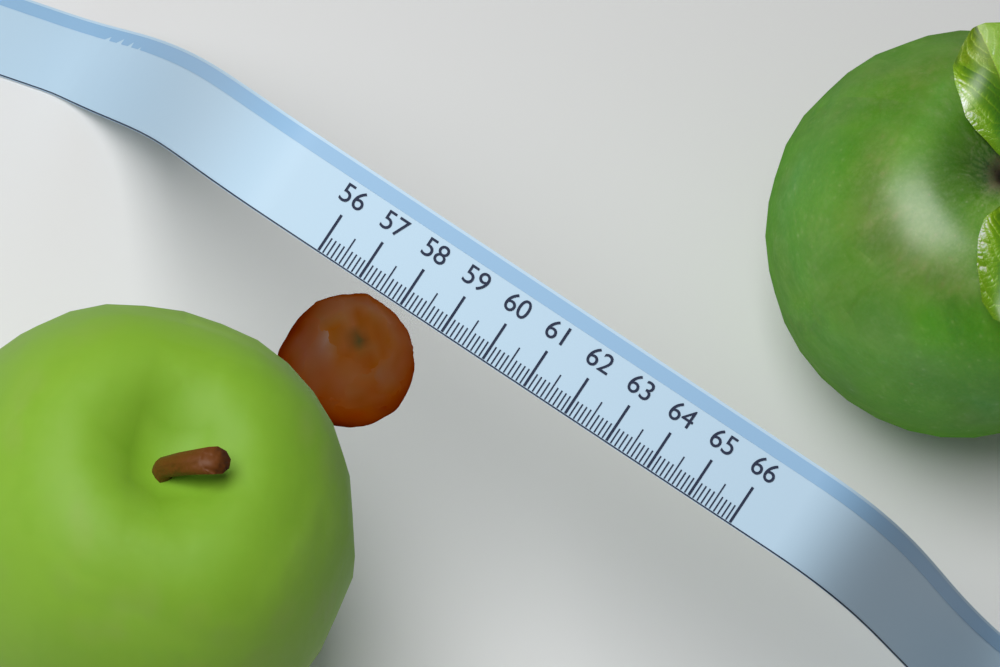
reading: 58.8 (no unit)
